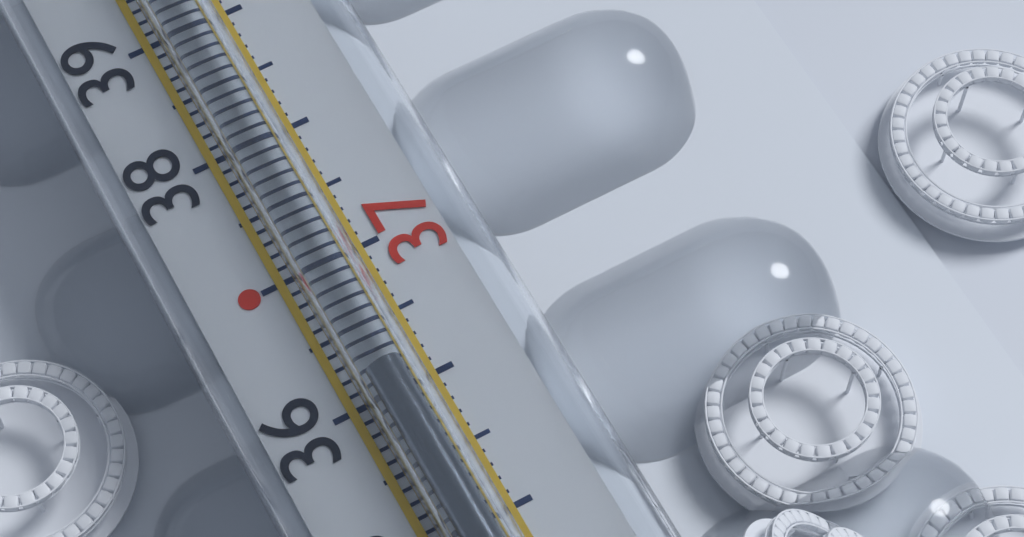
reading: 36.1 °C
